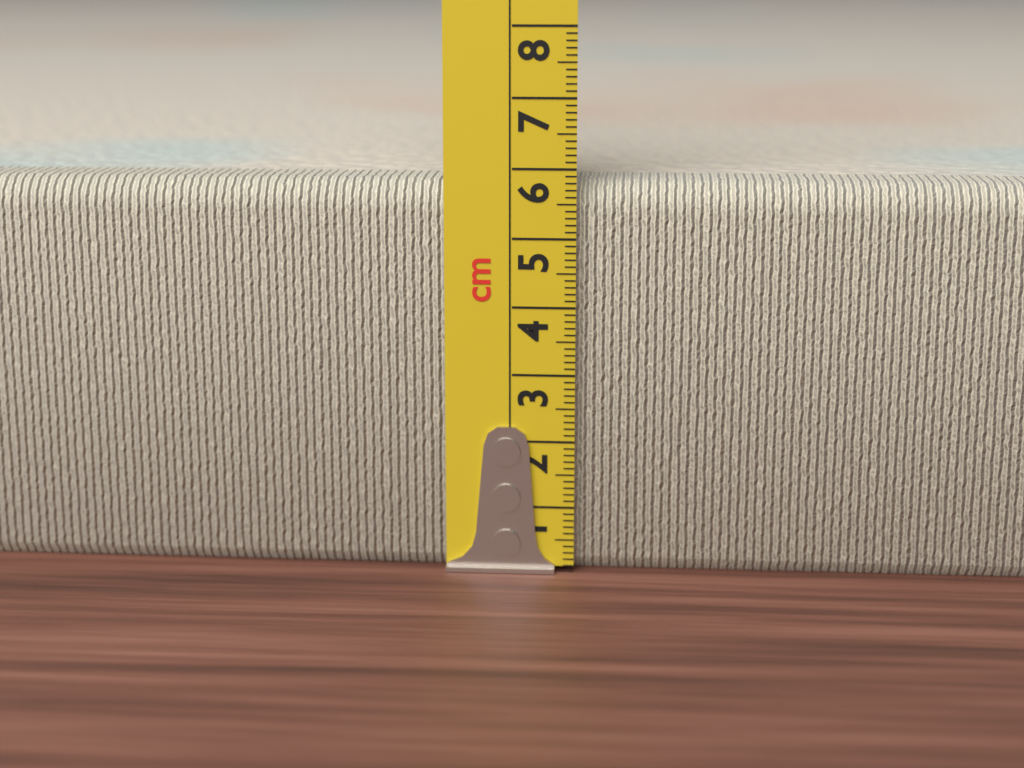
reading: 5.8 cm
